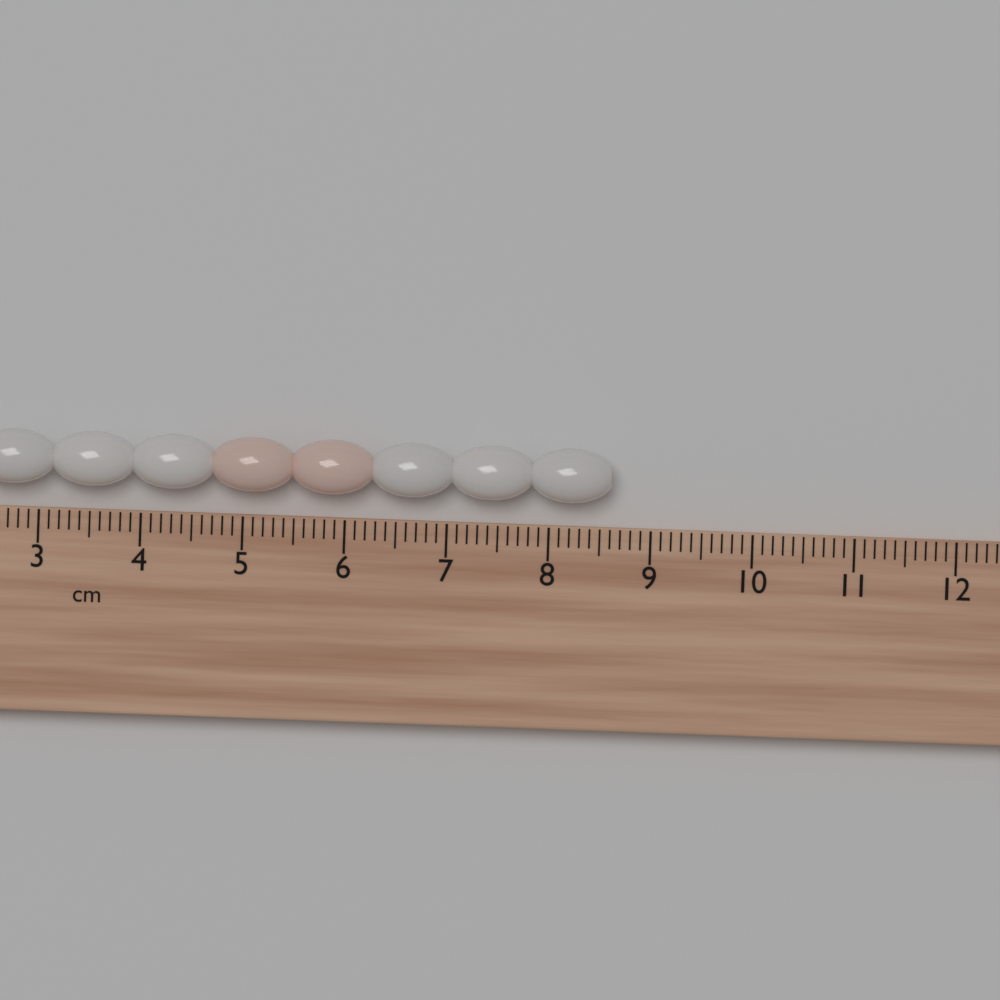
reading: 8.6 cm
